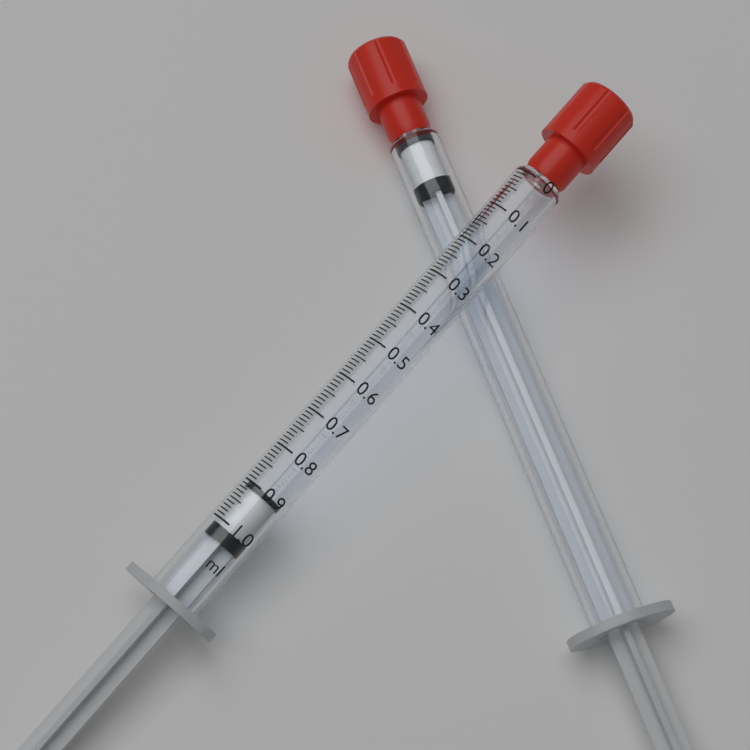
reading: 0.90 ml
